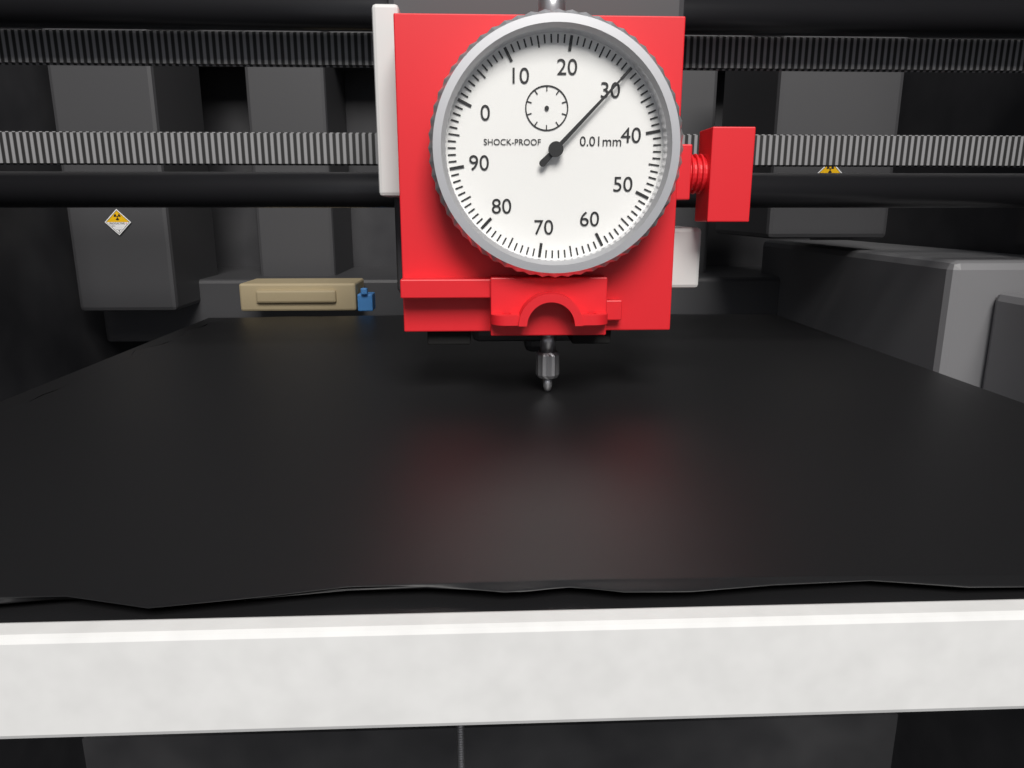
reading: 30 0.01mm
